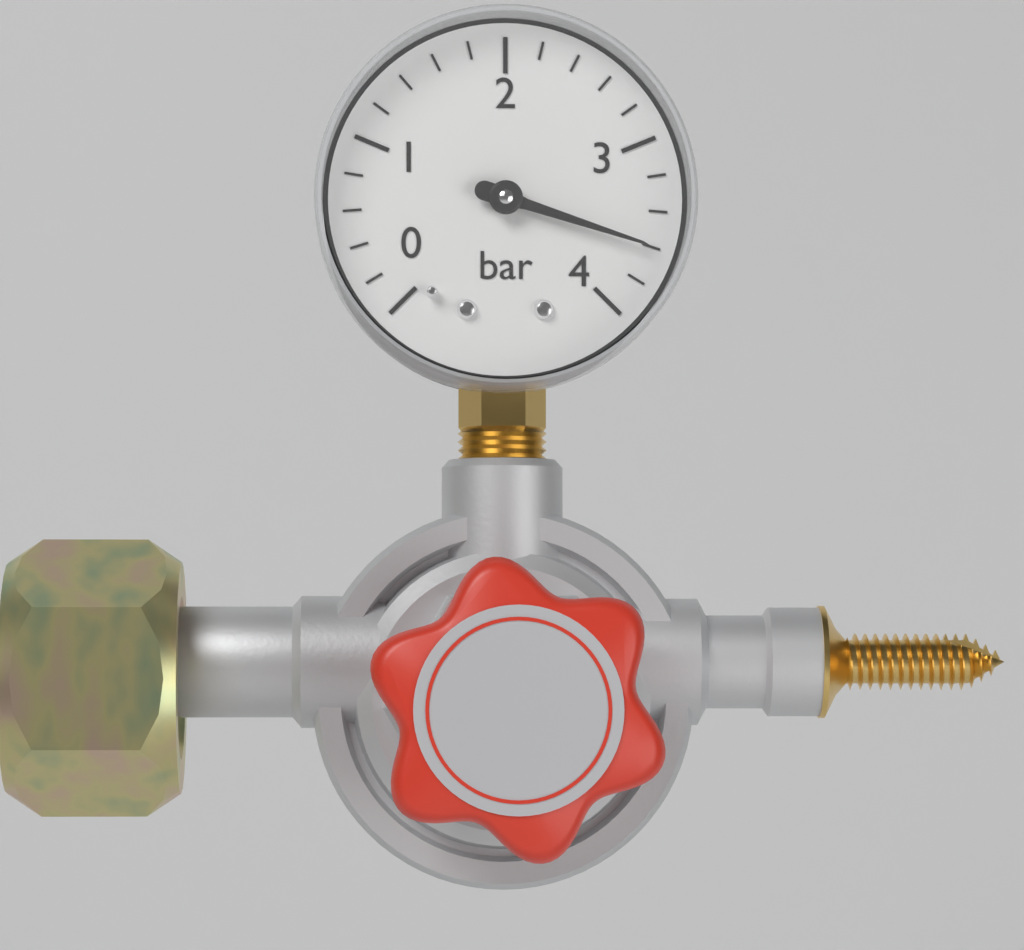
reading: 3.6 bar
